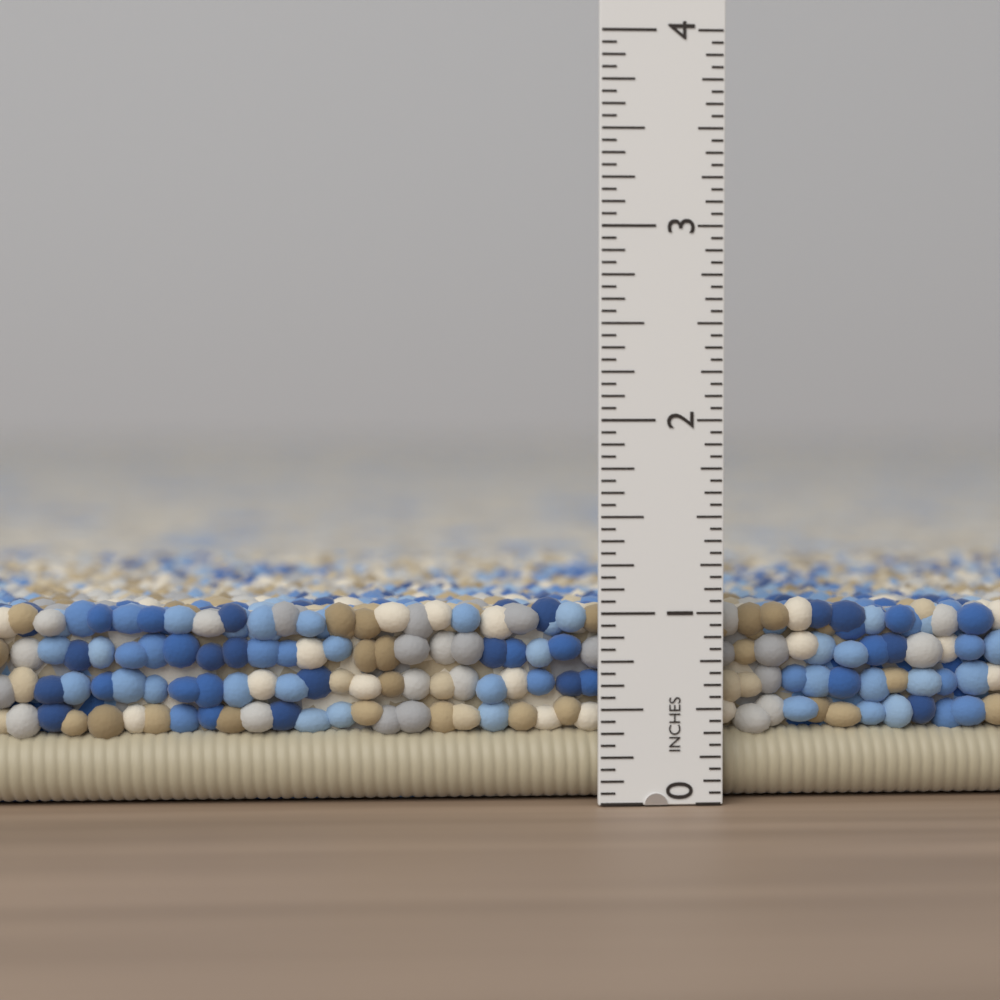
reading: 1.0625 in
